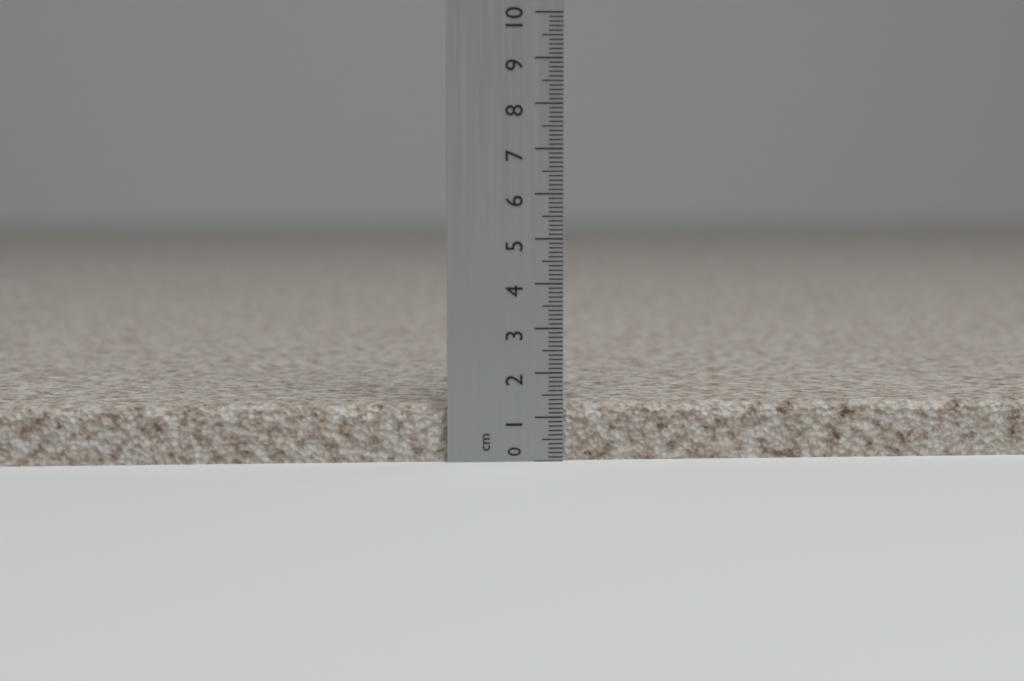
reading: 1.3 cm
